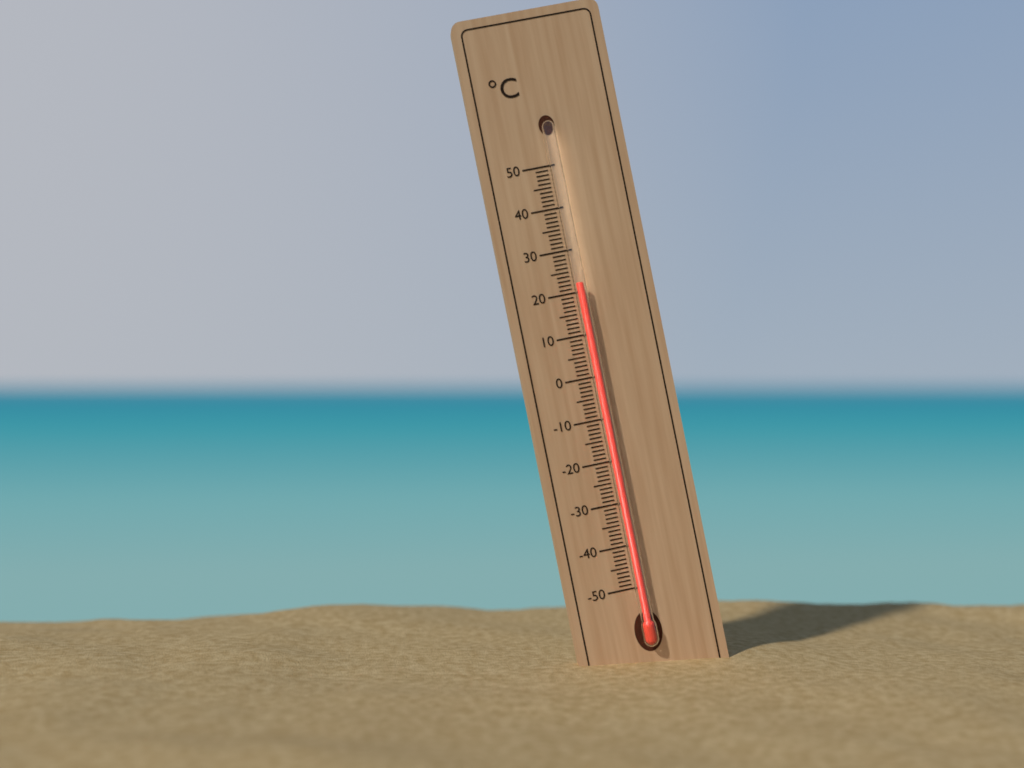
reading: 22 °C
